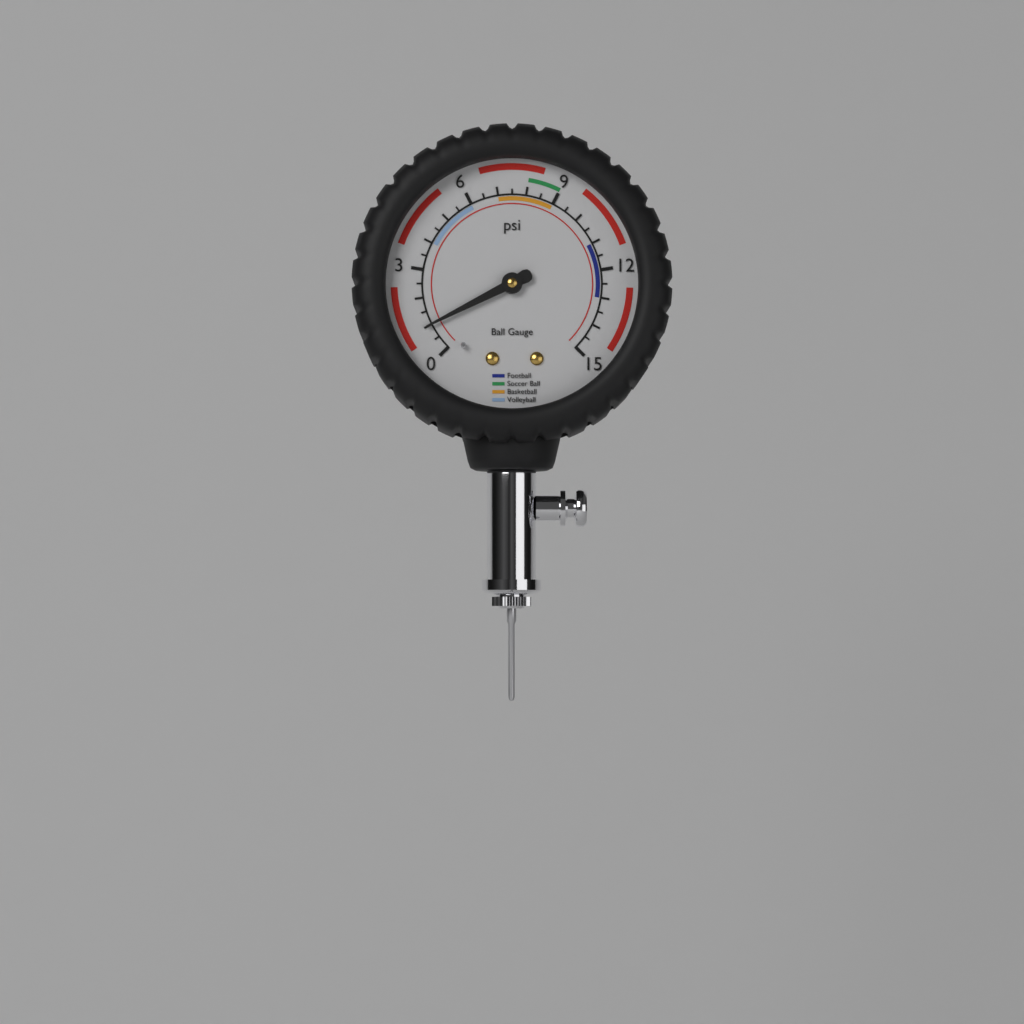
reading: 1.0 psi
